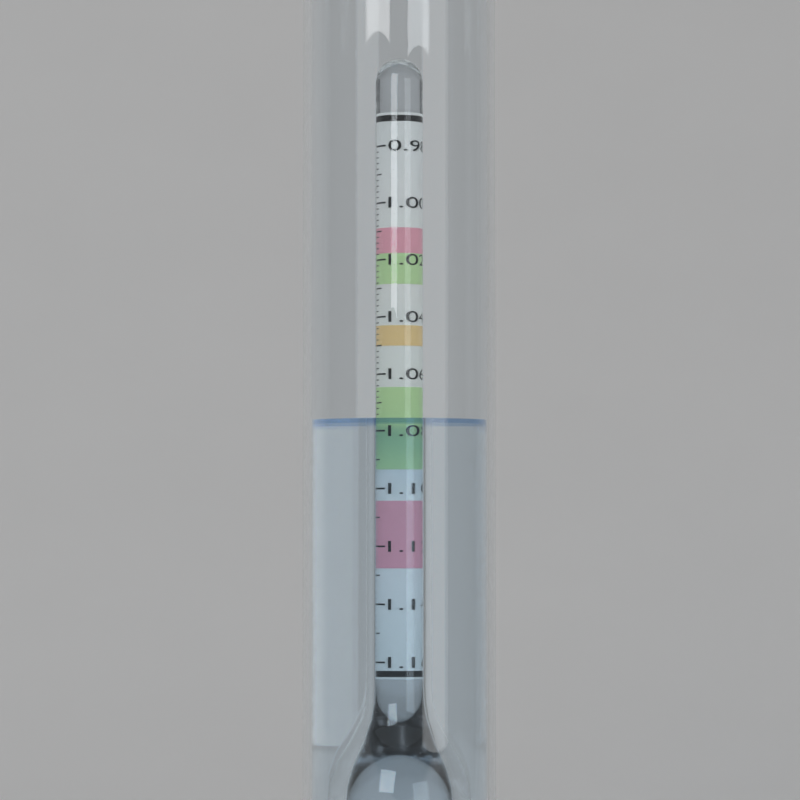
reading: 1.076 (no unit)
